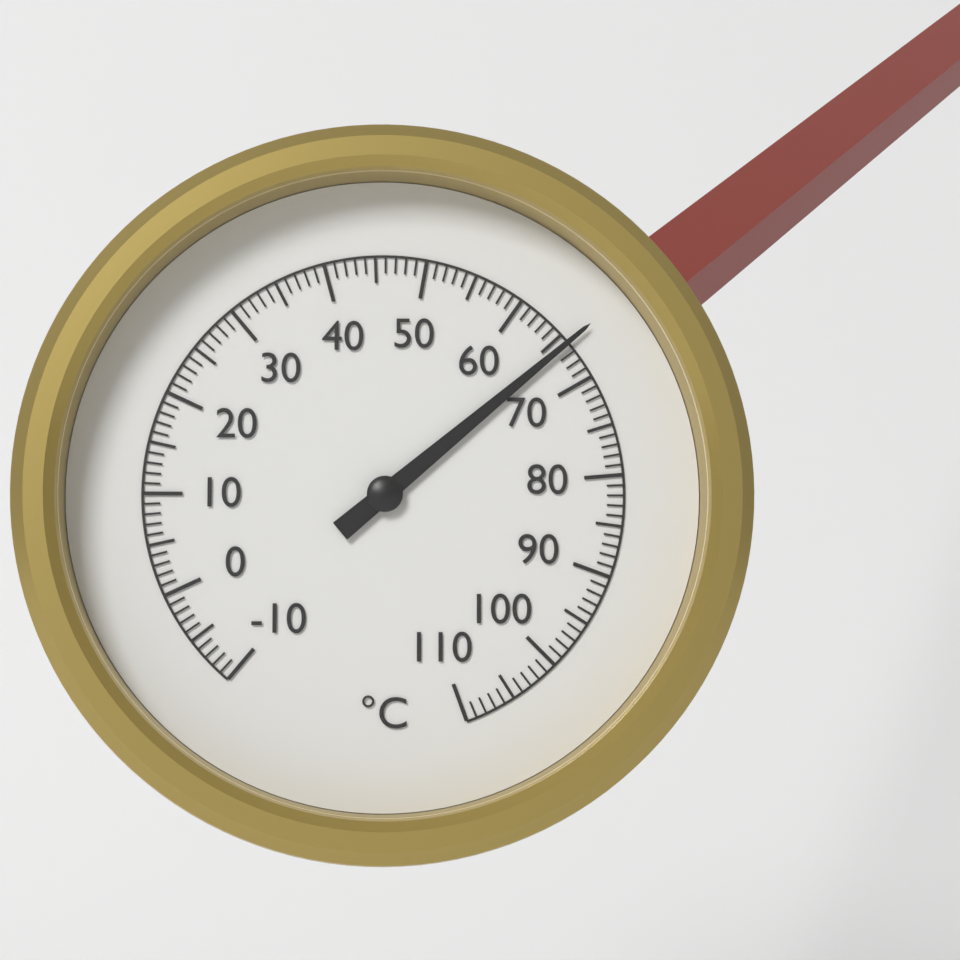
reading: 66 °C
